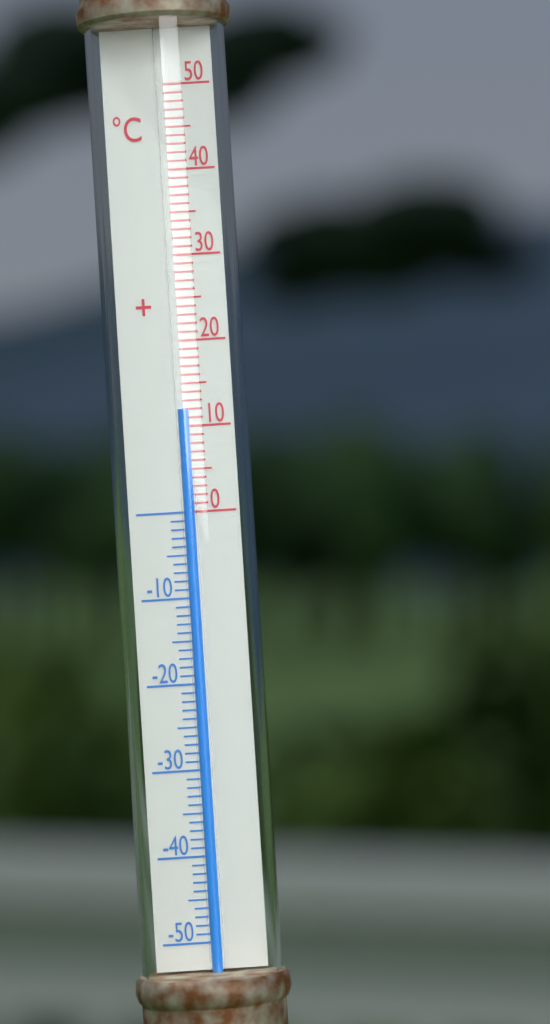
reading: 12 °C
